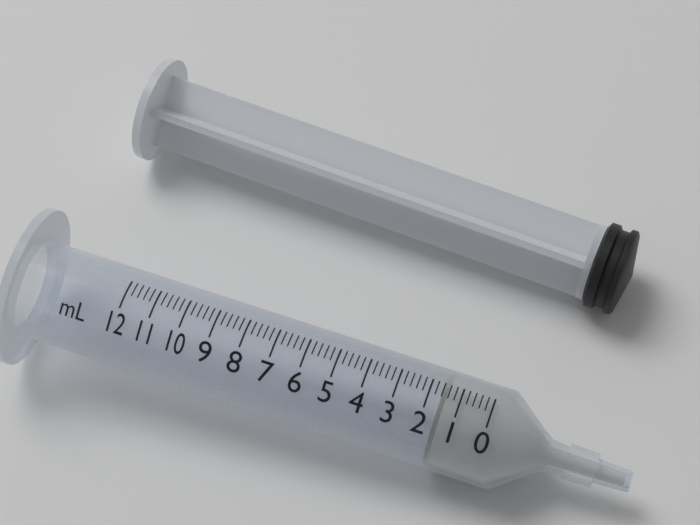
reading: 1.6 ml
